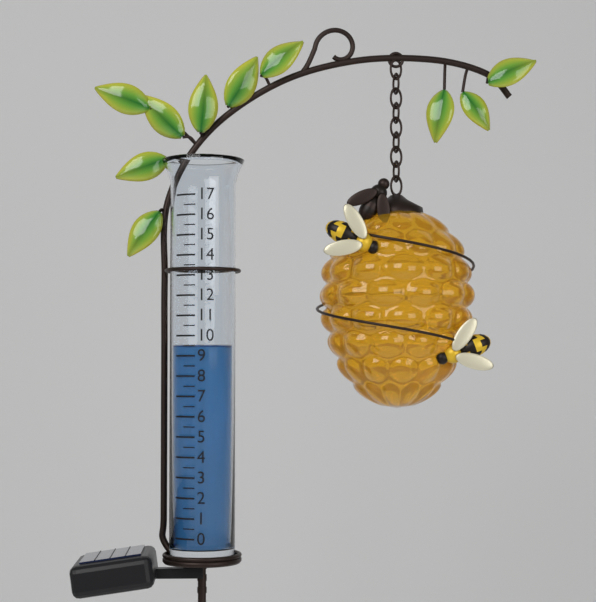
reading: 9.5 (no unit)
